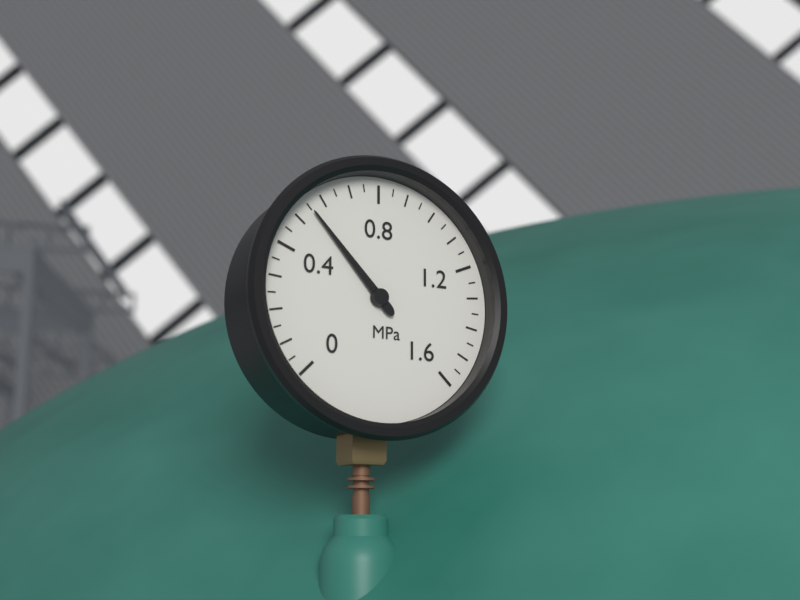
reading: 0.55 MPa
